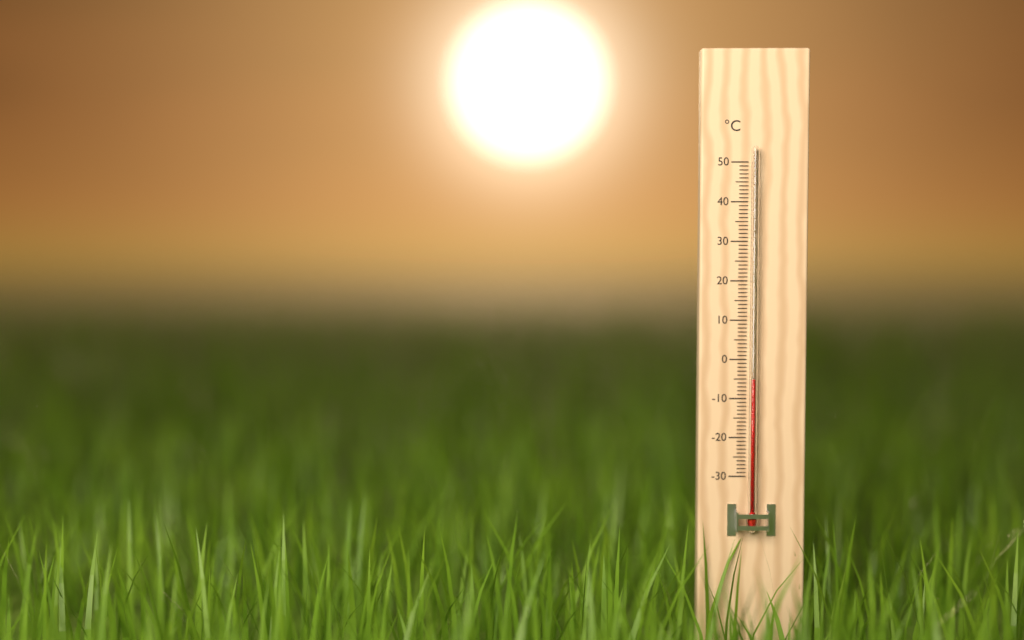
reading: -5 °C
